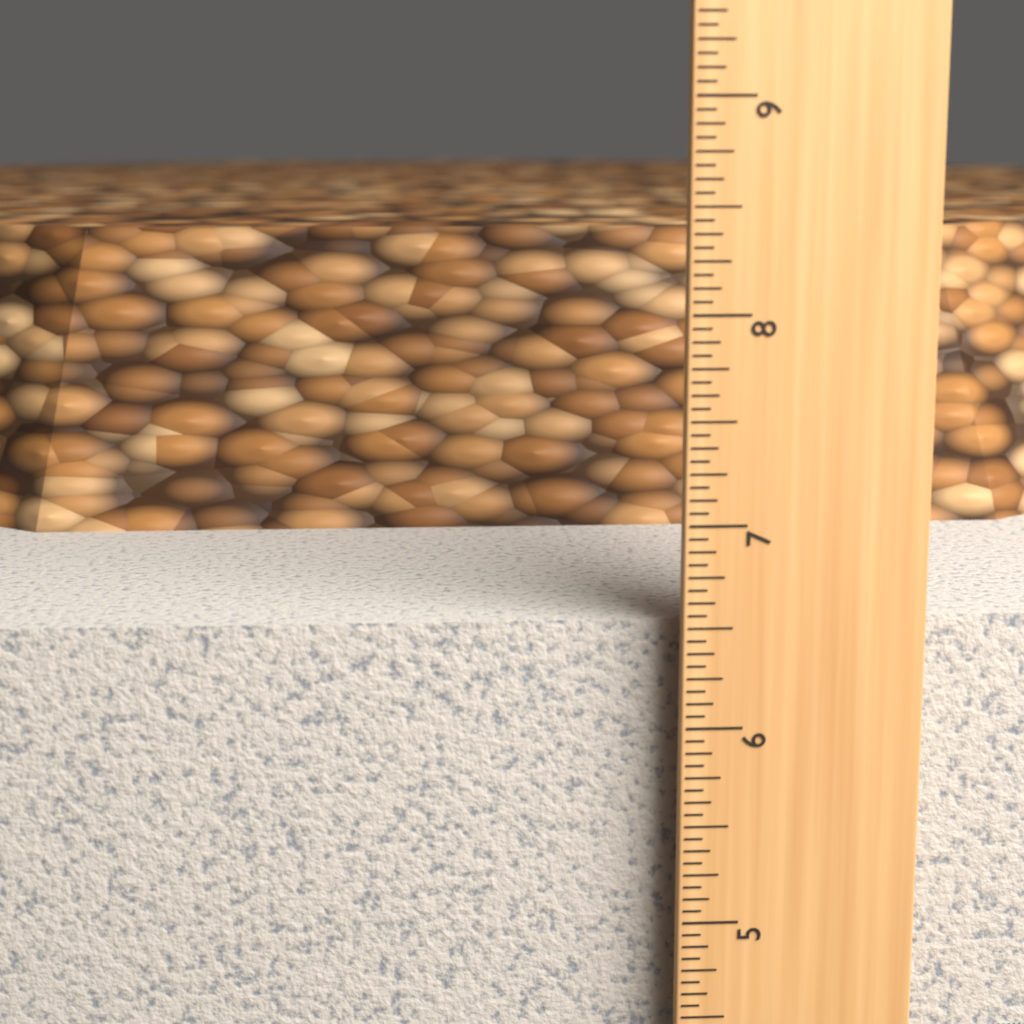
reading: 6.5000 in
